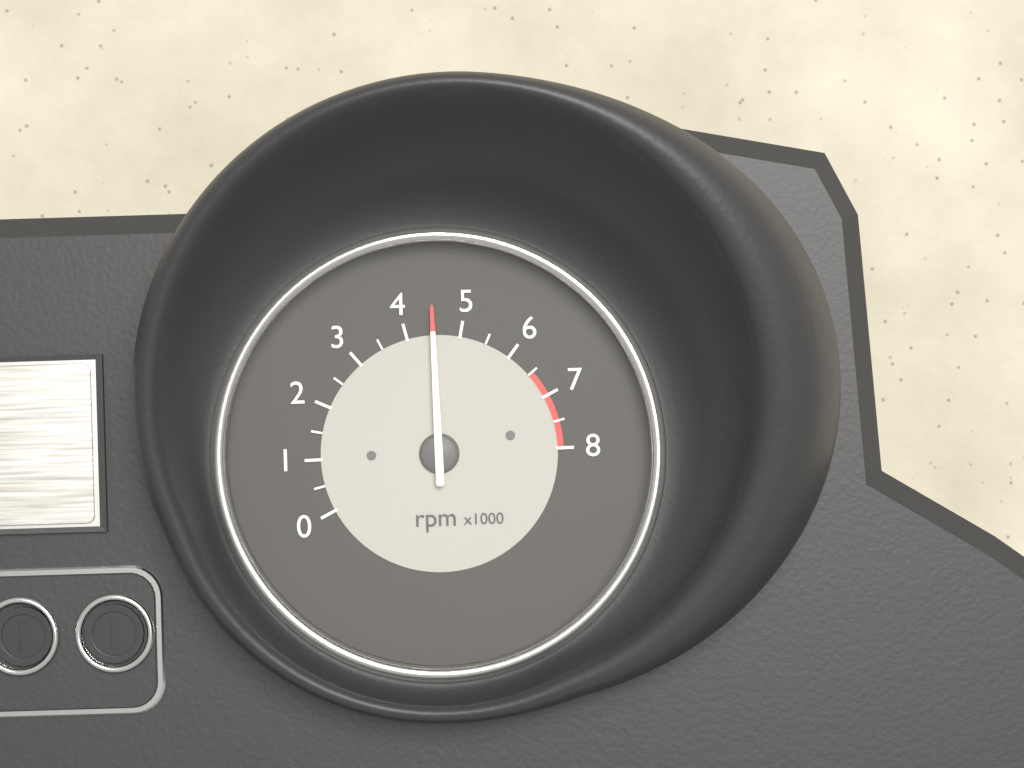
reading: 4500 rpm
